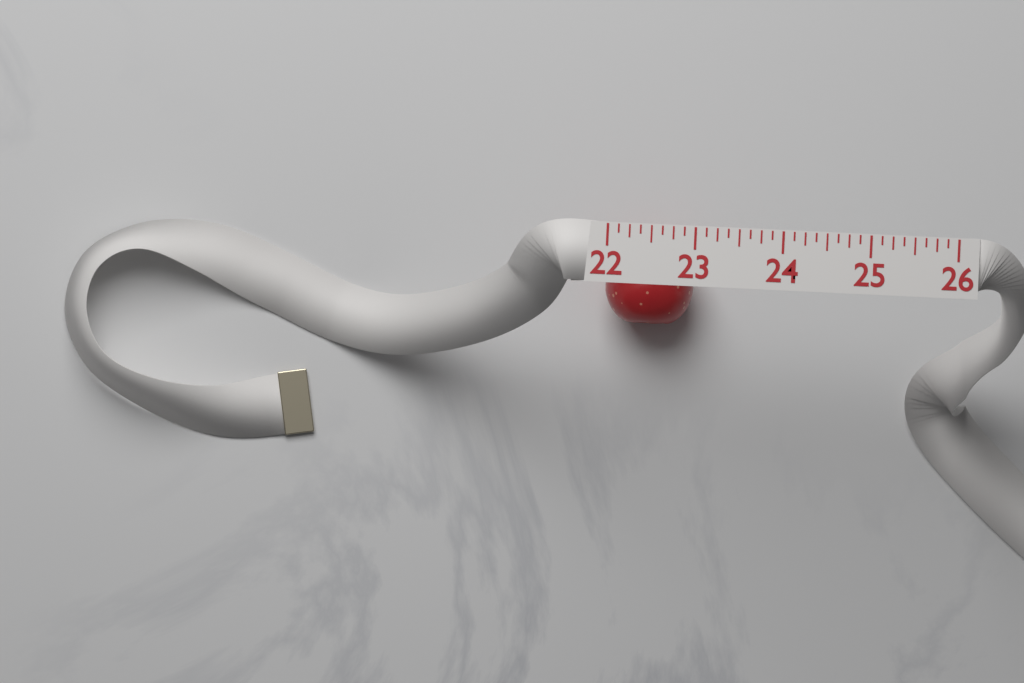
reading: 23.000 (no unit)
